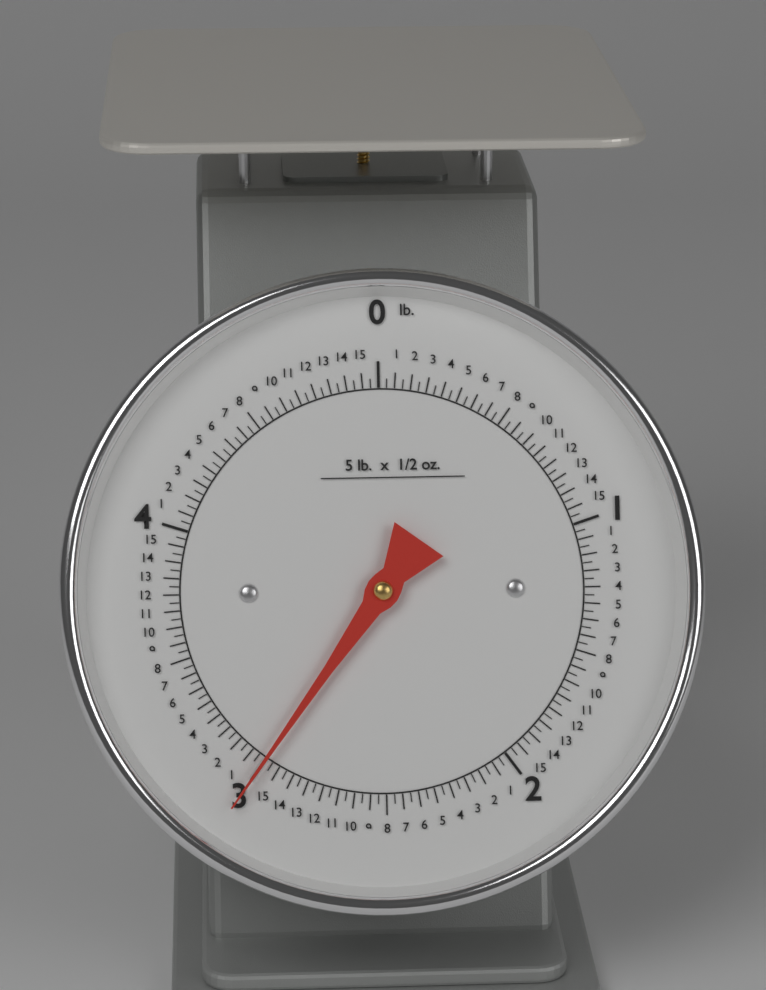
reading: 3.00000 lb
